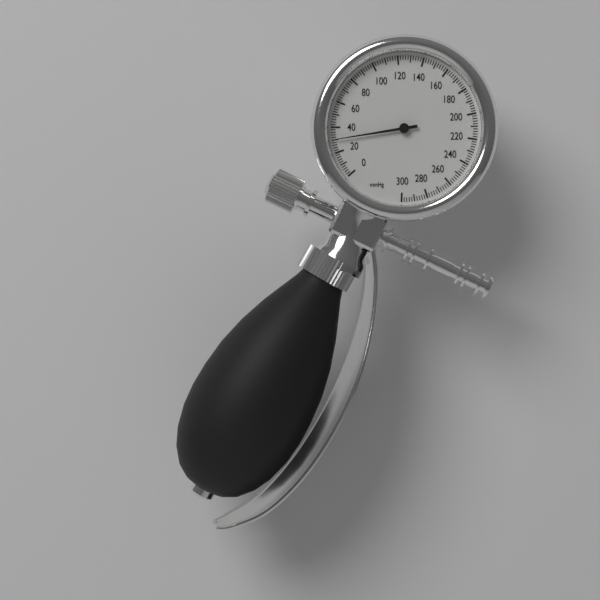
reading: 30 mmHg
